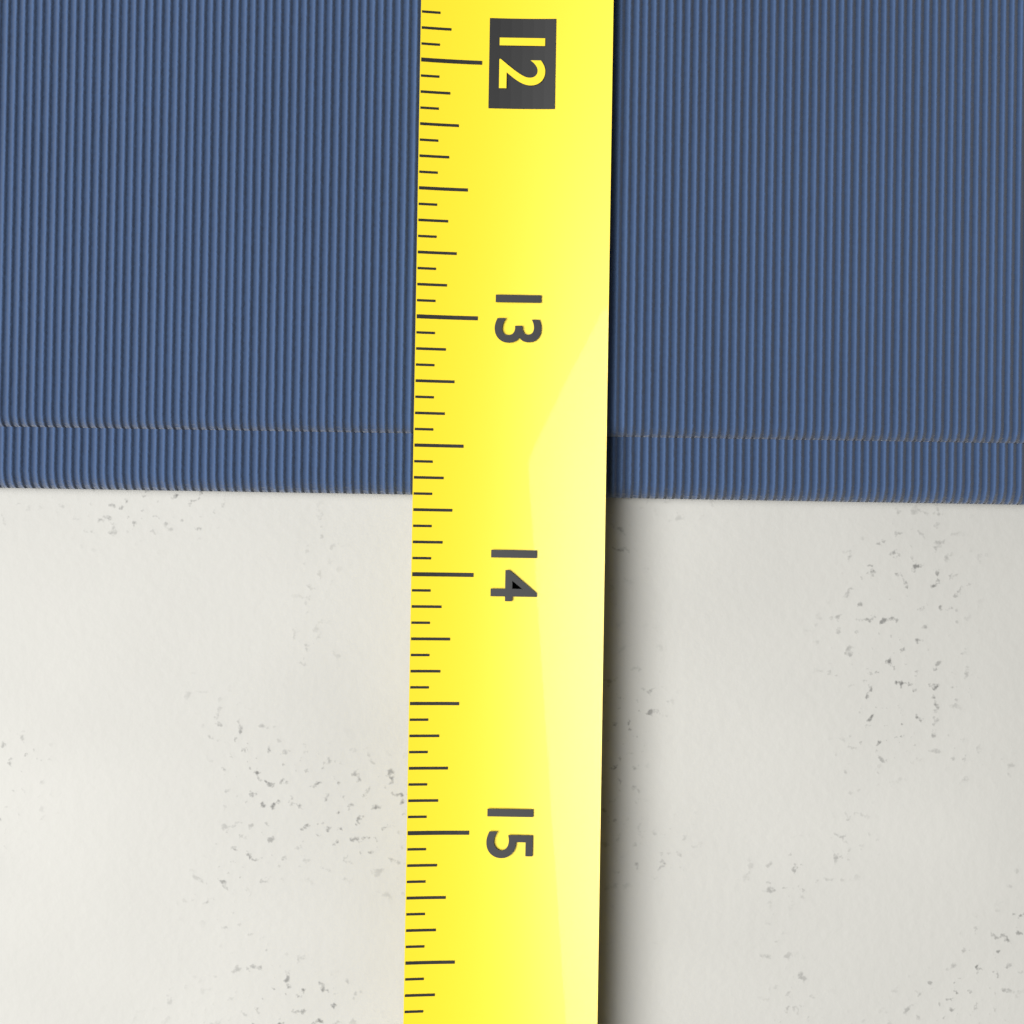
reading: 13.6875 (no unit)
